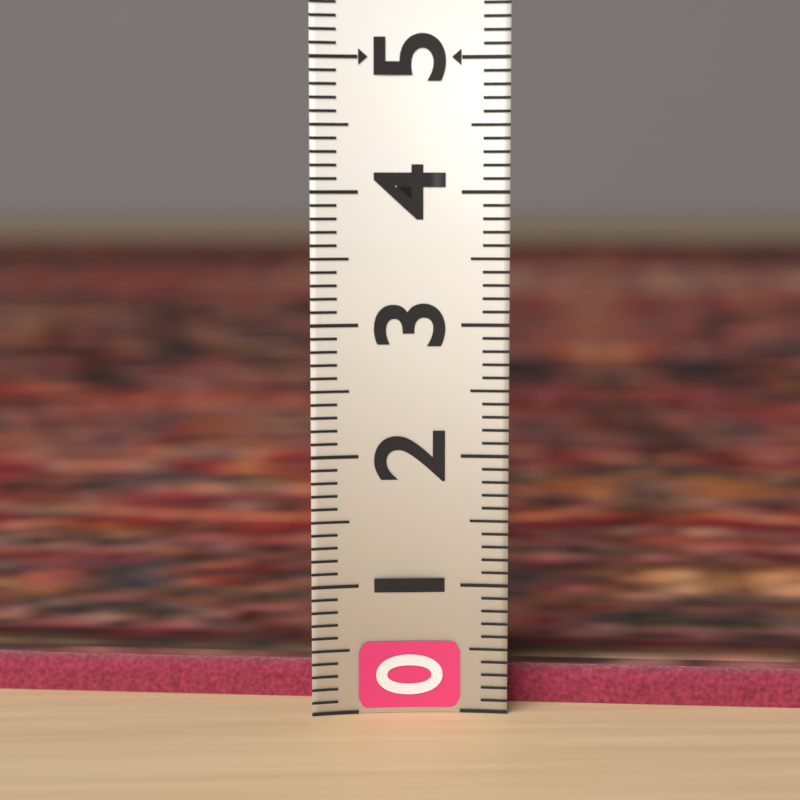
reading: 0.3 (no unit)
